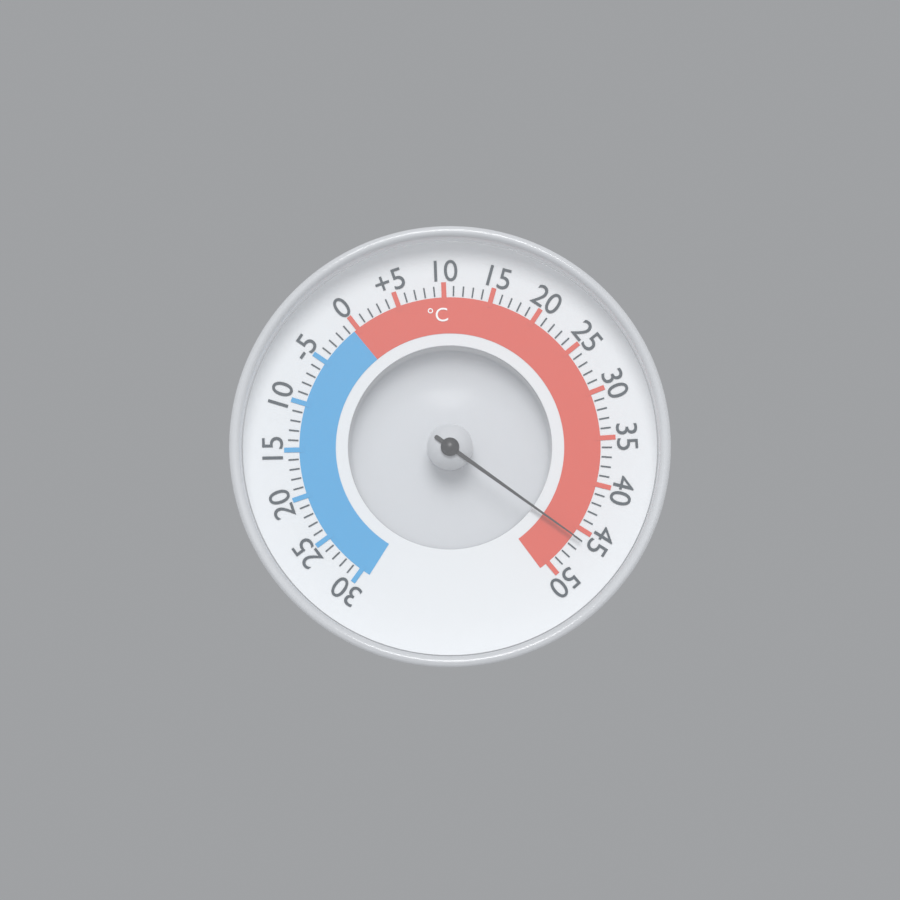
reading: 46 °C
